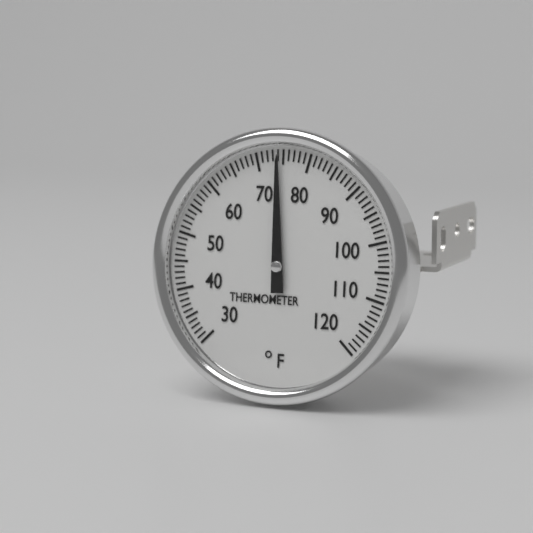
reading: 74 °F
